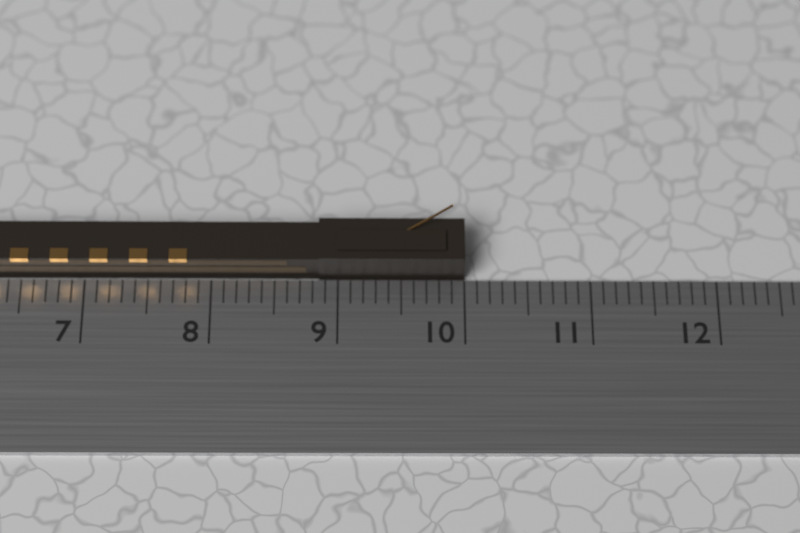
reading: 10.0 cm
